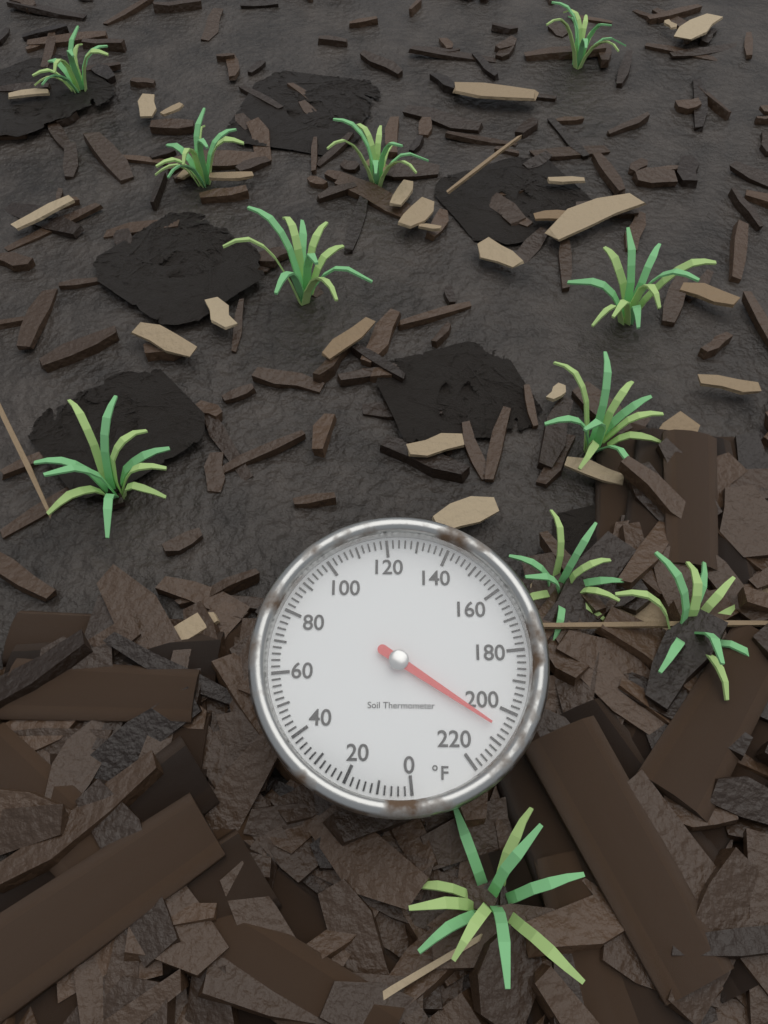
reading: 206 °F
